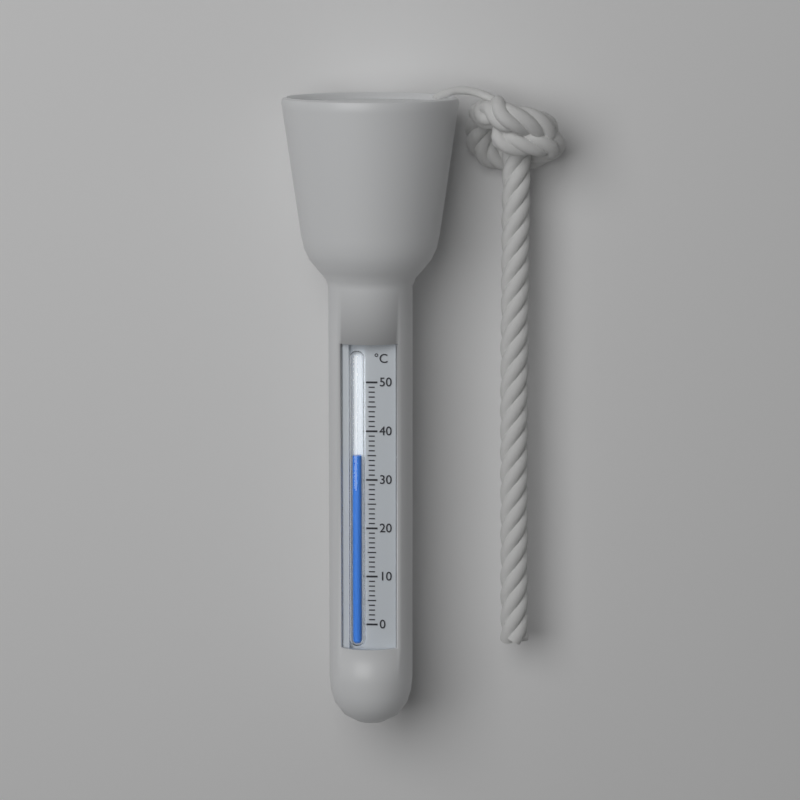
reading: 35 °C
